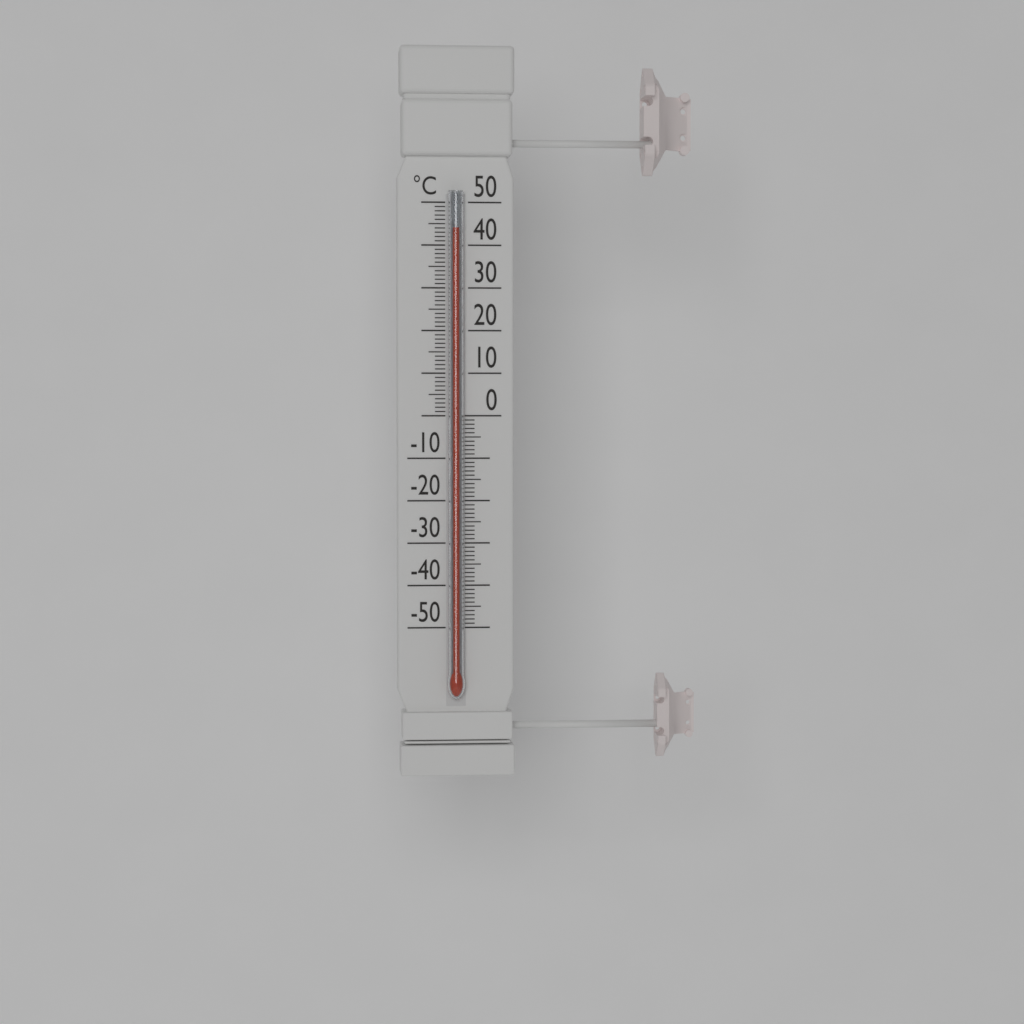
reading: 44 °C
